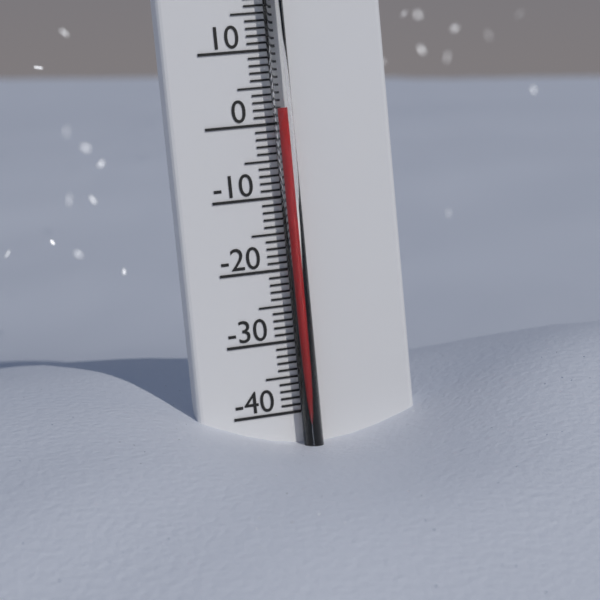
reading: 2 °C
